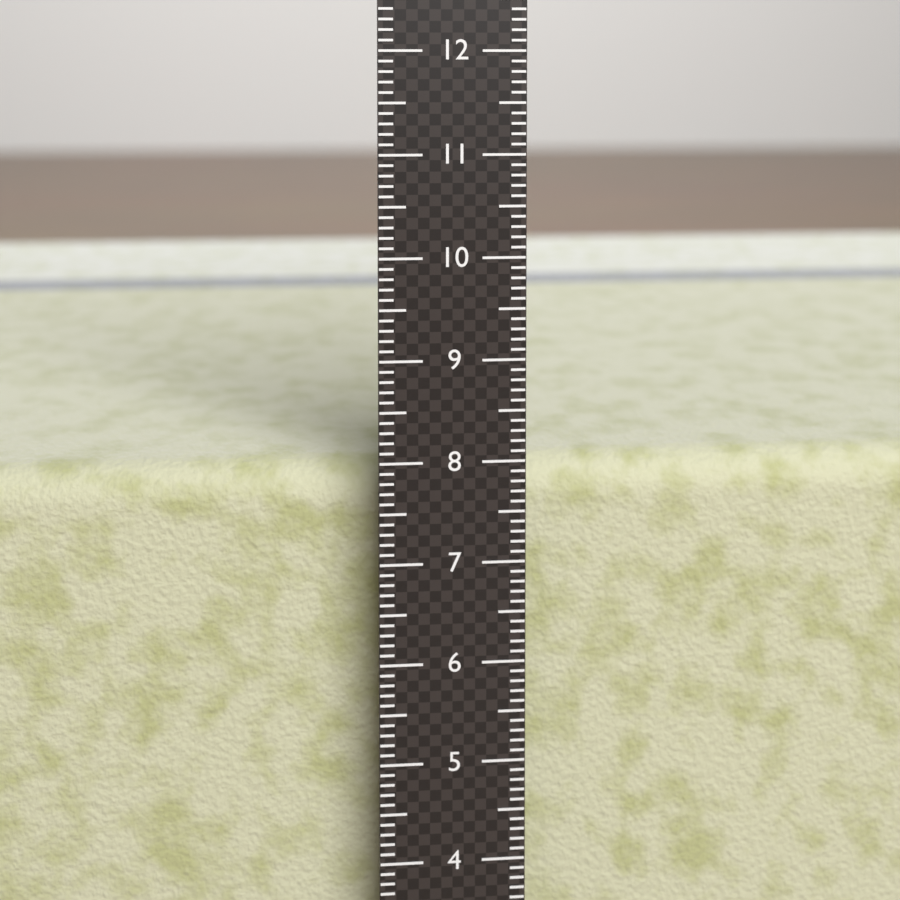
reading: 7.8 cm
